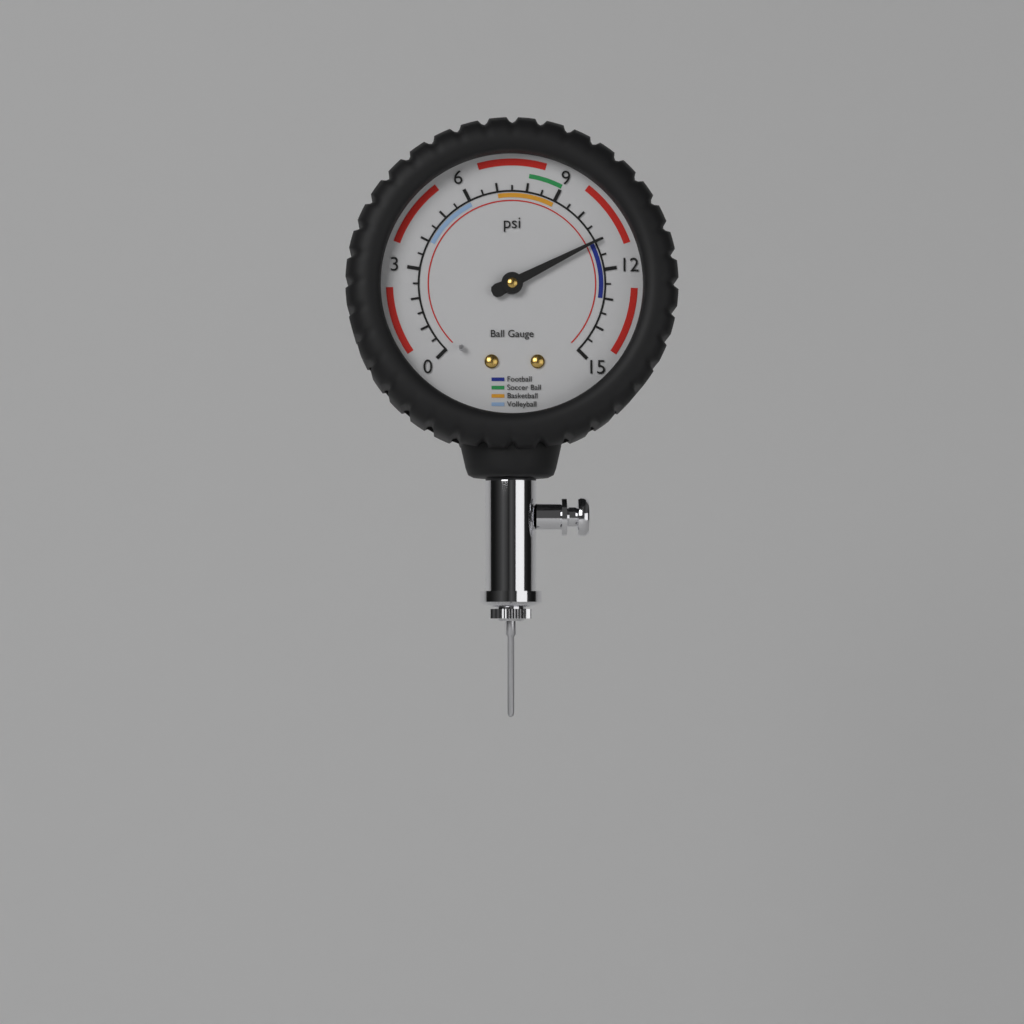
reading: 11.0 psi
